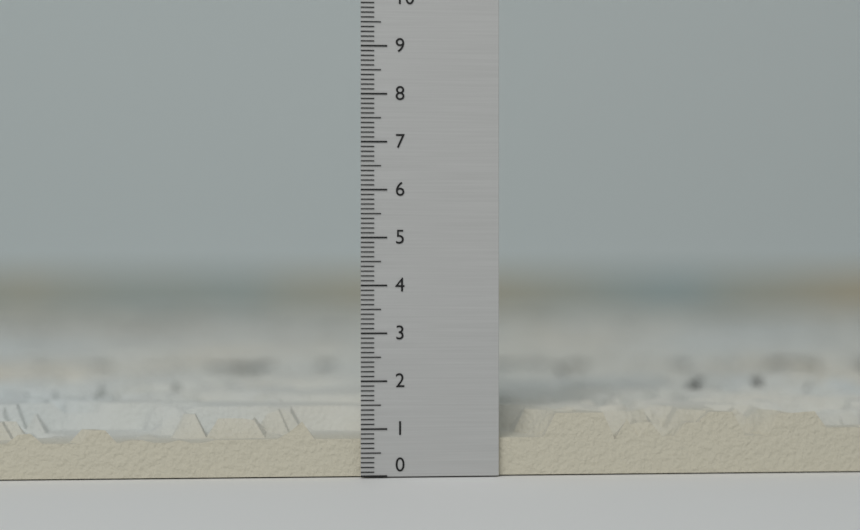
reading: 1.3 (no unit)
